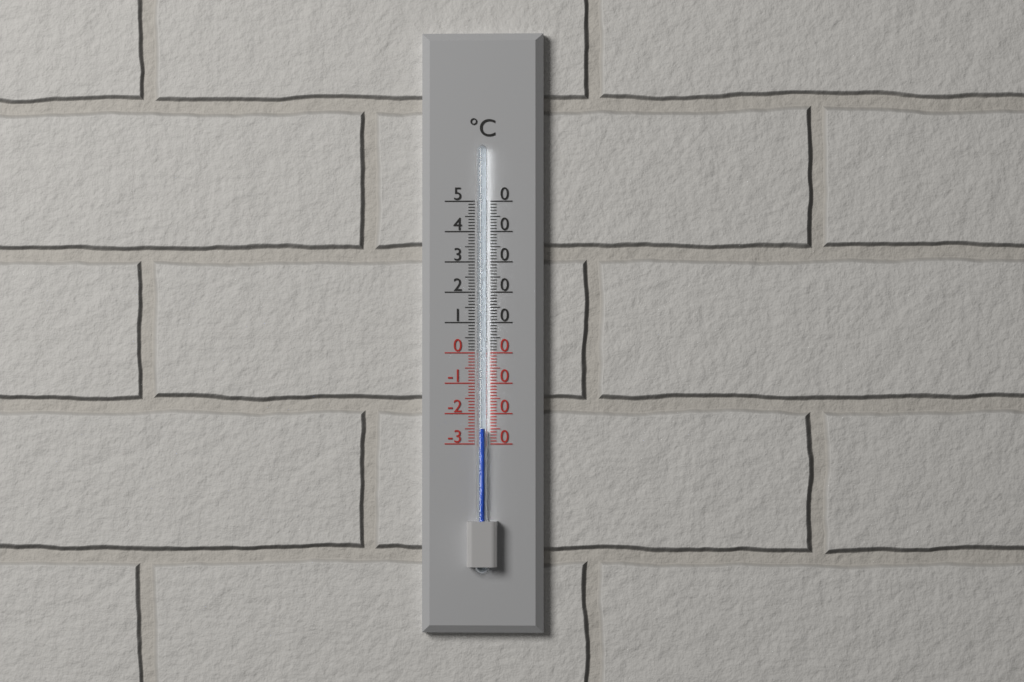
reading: -25 °C
